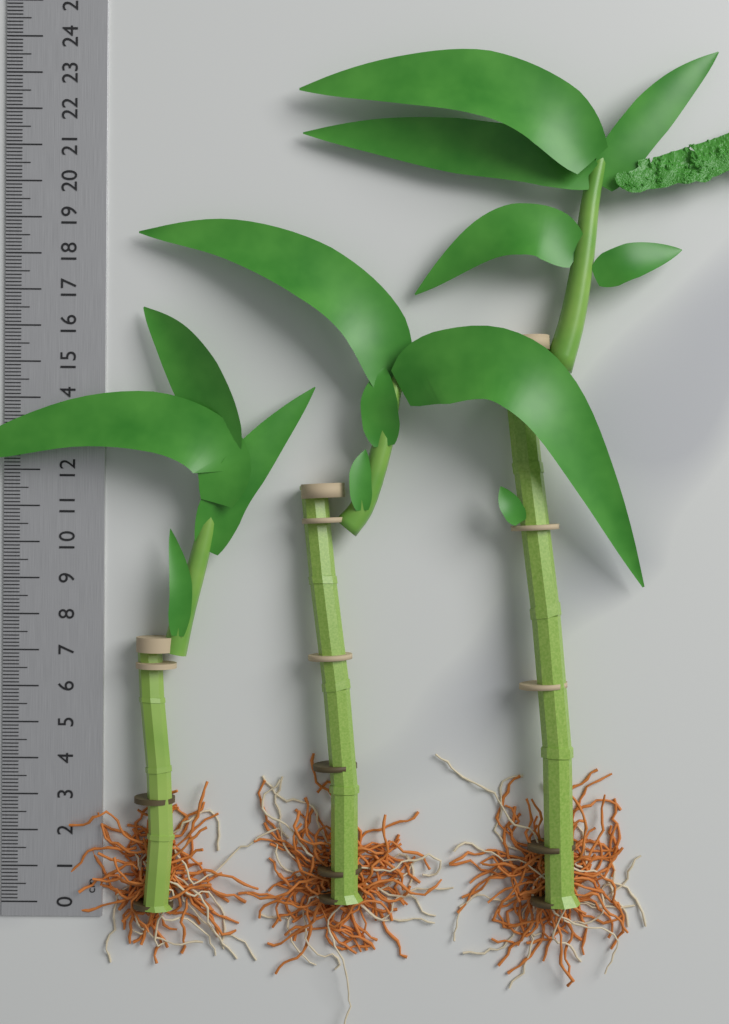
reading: 16.5 cm
